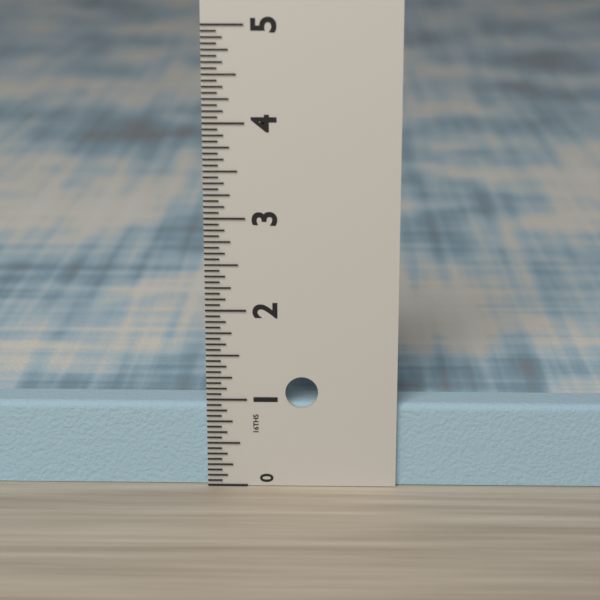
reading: 0.9375 in
